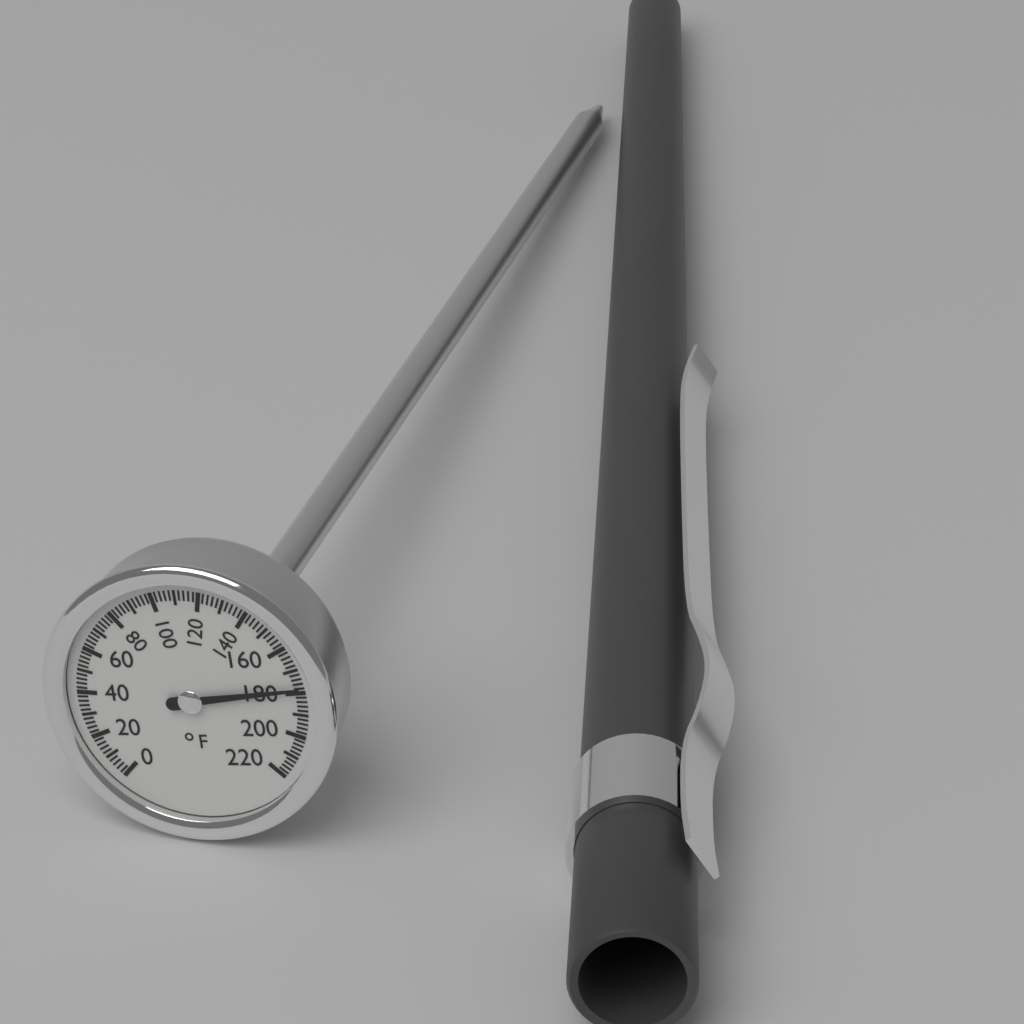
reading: 178 °F
